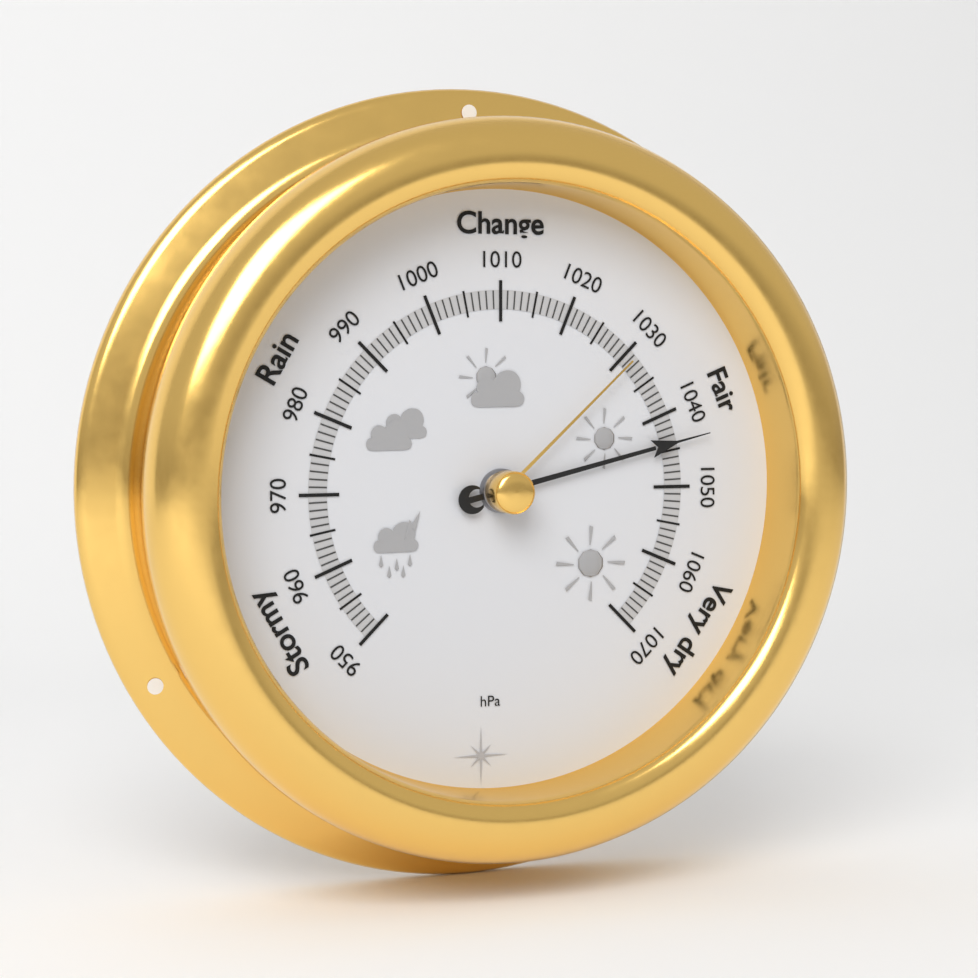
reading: 1044 hPa
